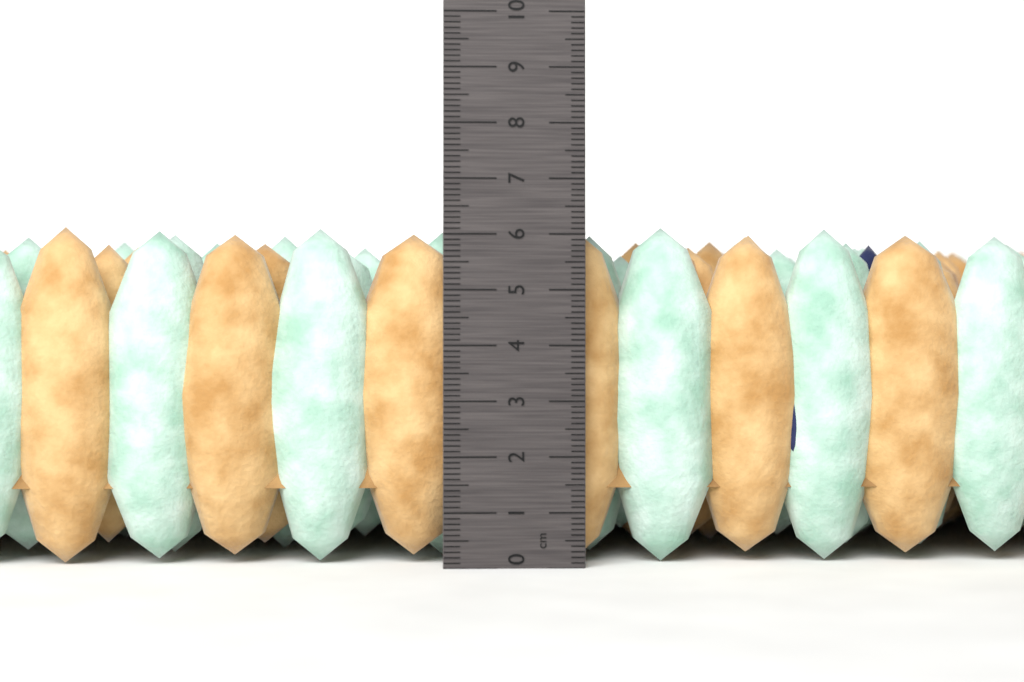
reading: 6.2 cm
